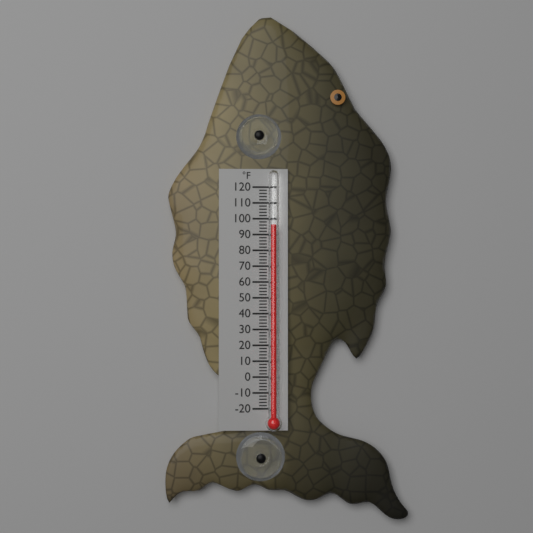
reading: 96 °F
